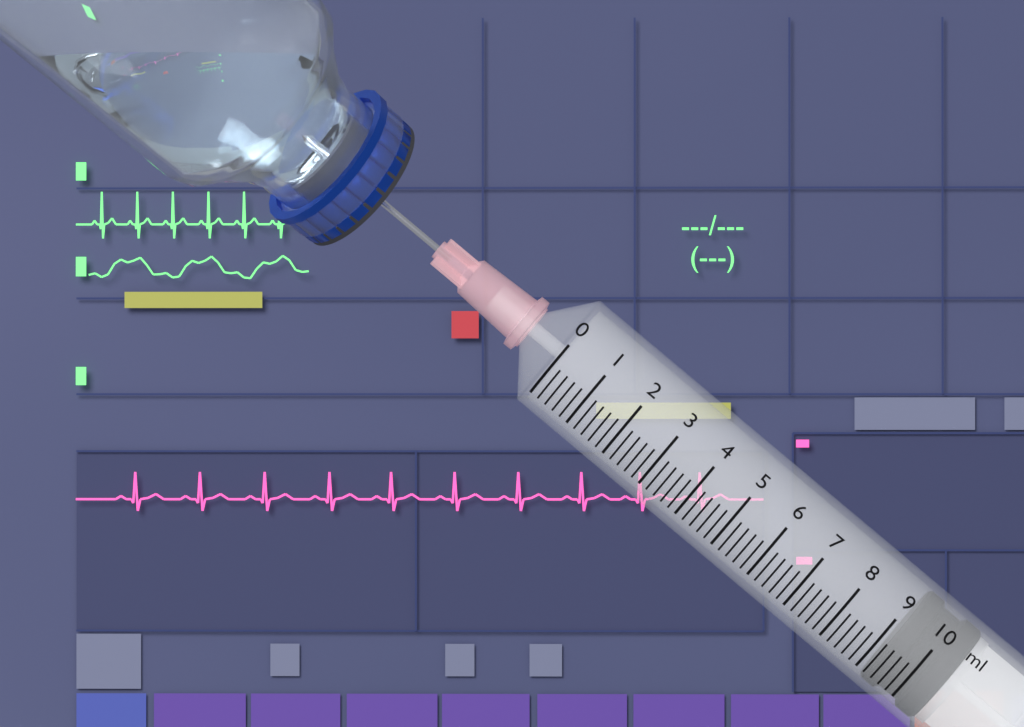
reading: 9.2 ml
